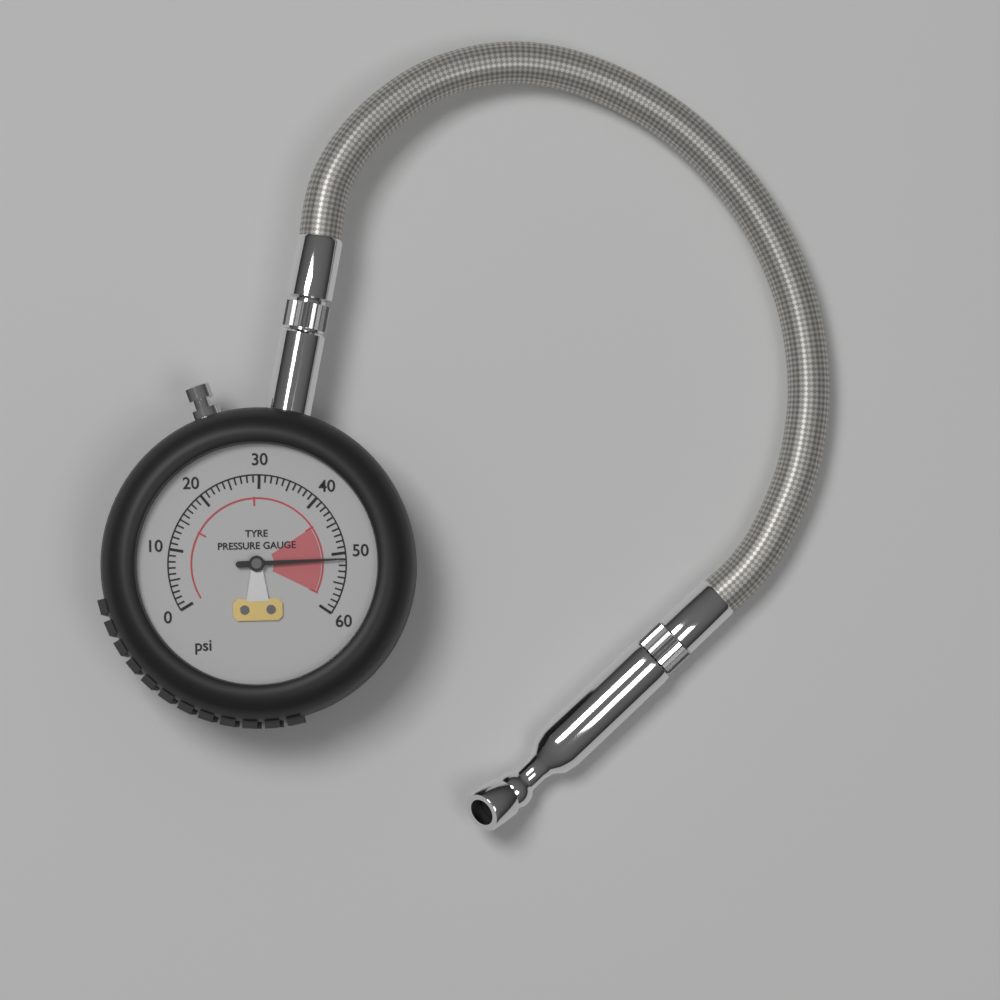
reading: 51 psi
